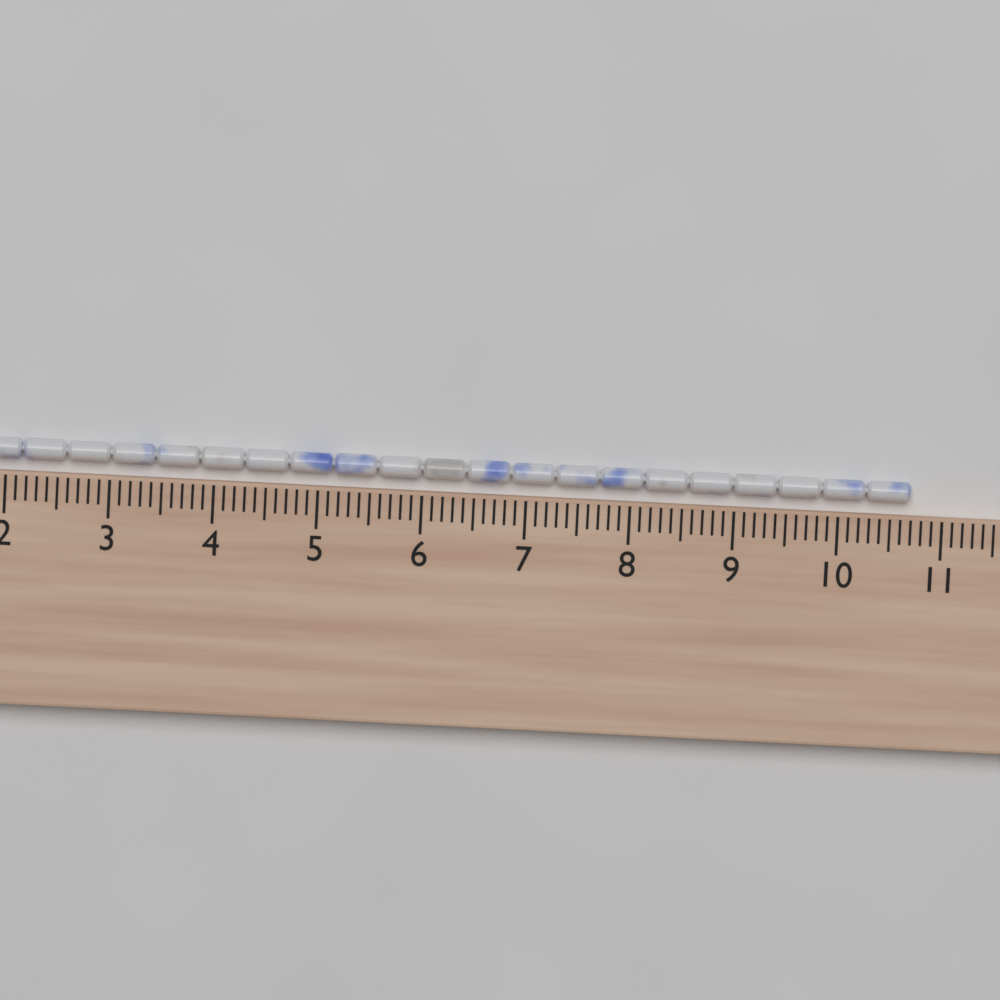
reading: 10.7 cm
